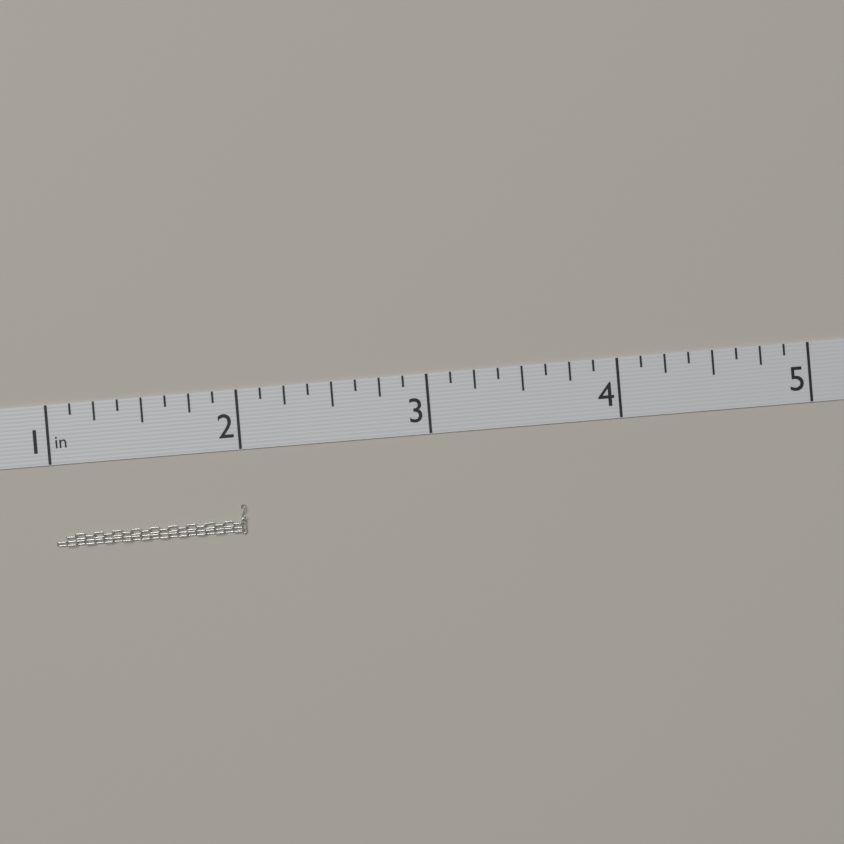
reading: 2.000 in
